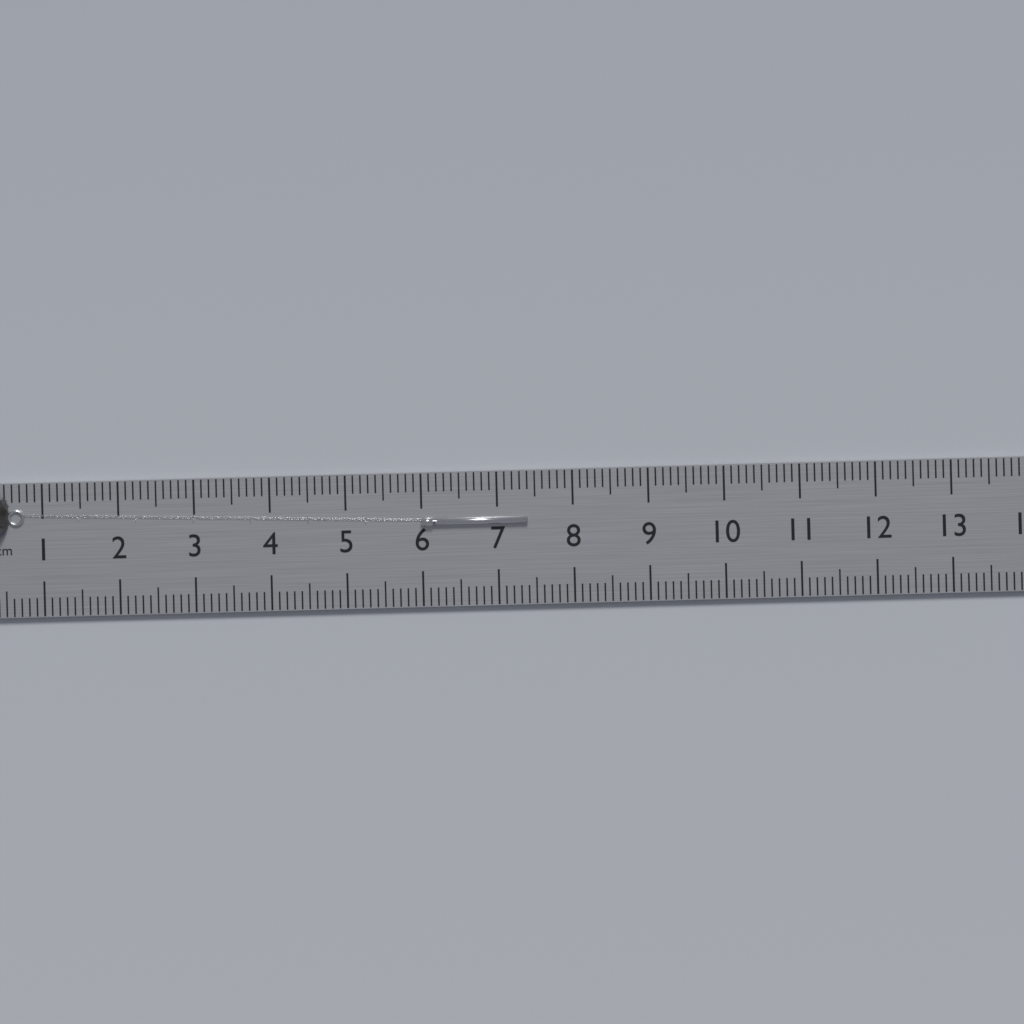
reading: 7.4 cm
